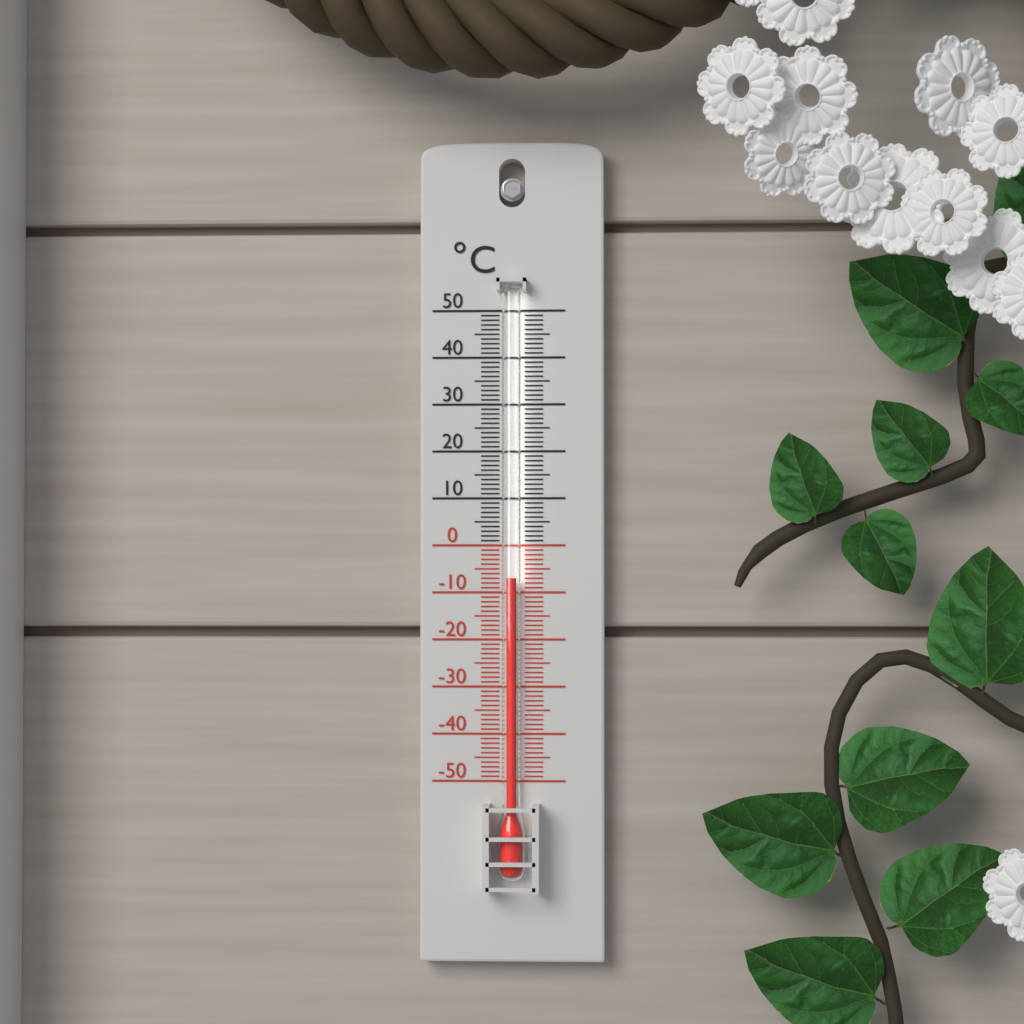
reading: -7 °C
